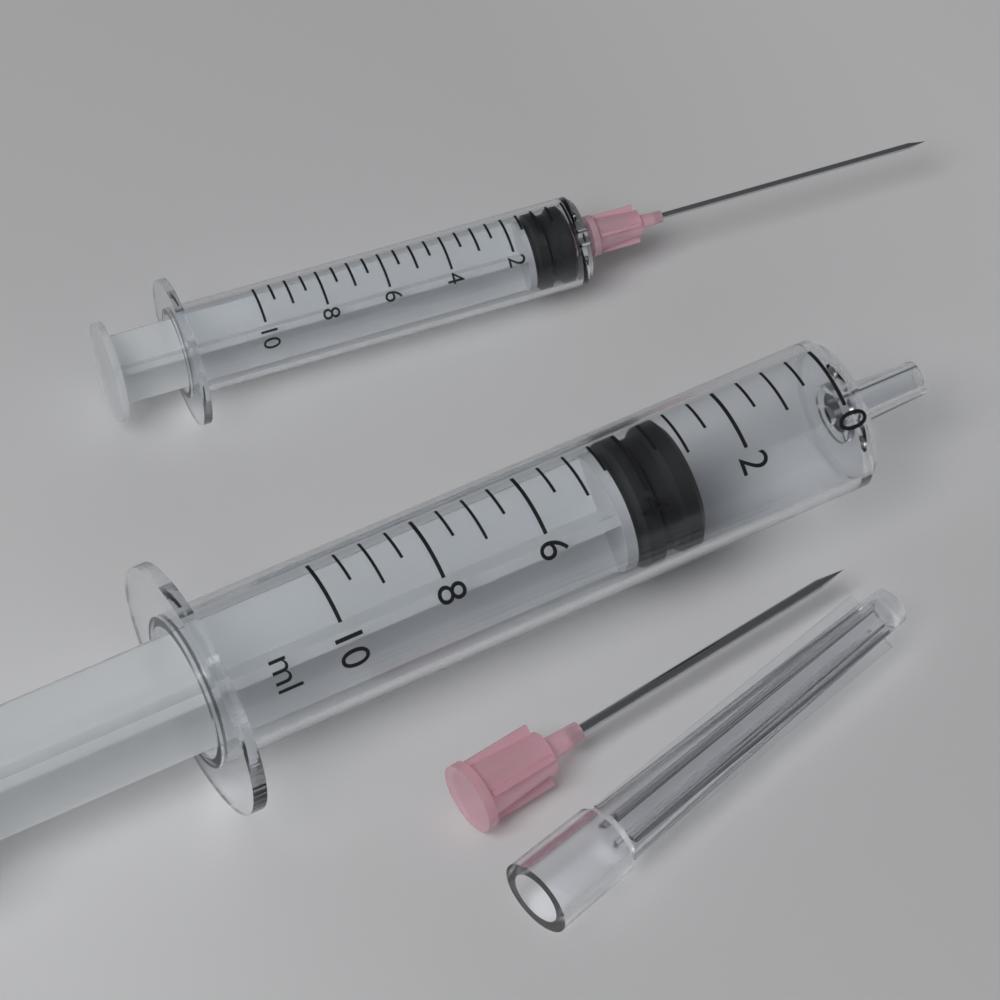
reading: 3.0 ml
